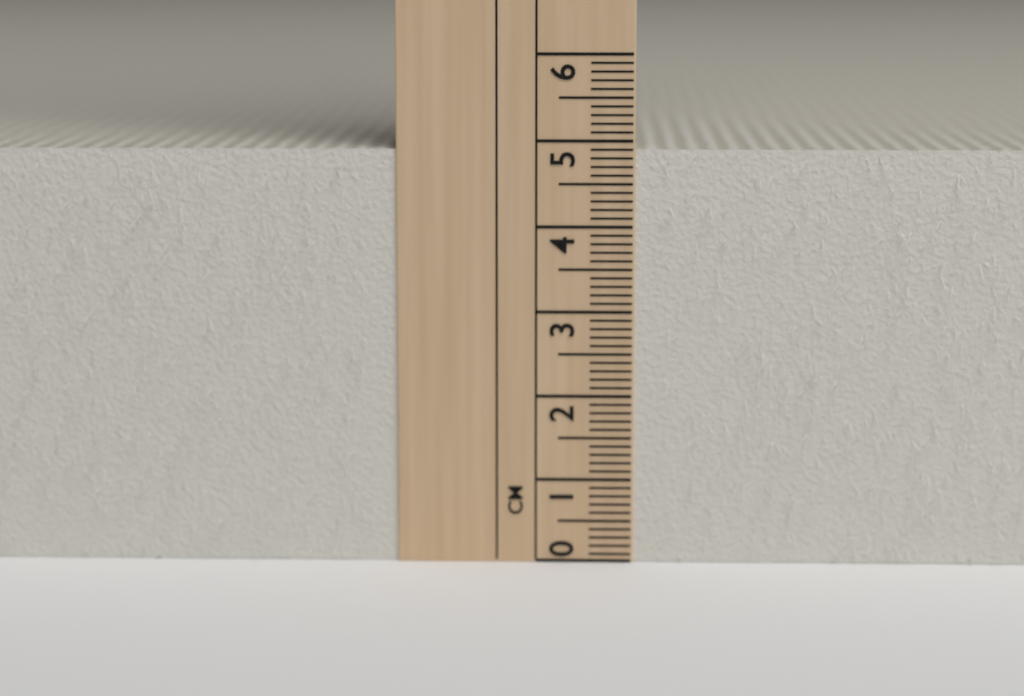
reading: 4.9 cm
